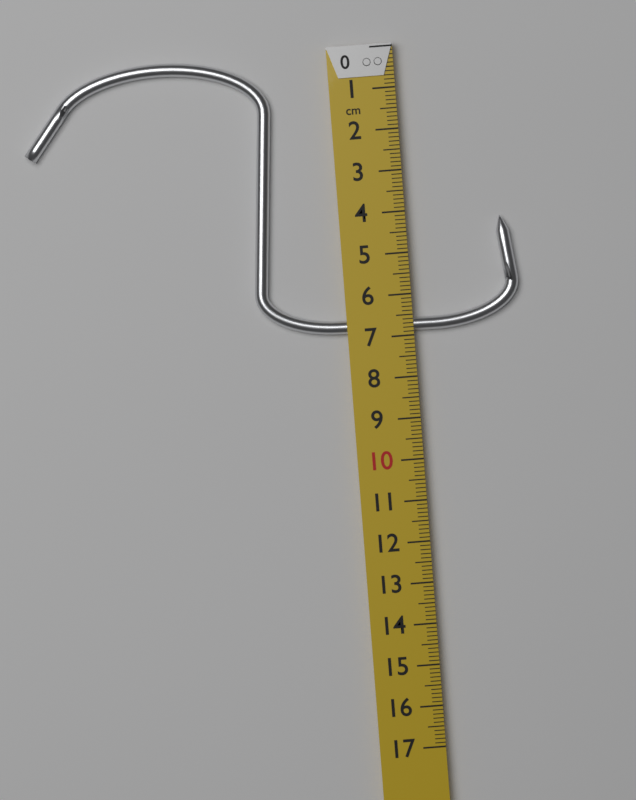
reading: 6.9 cm
